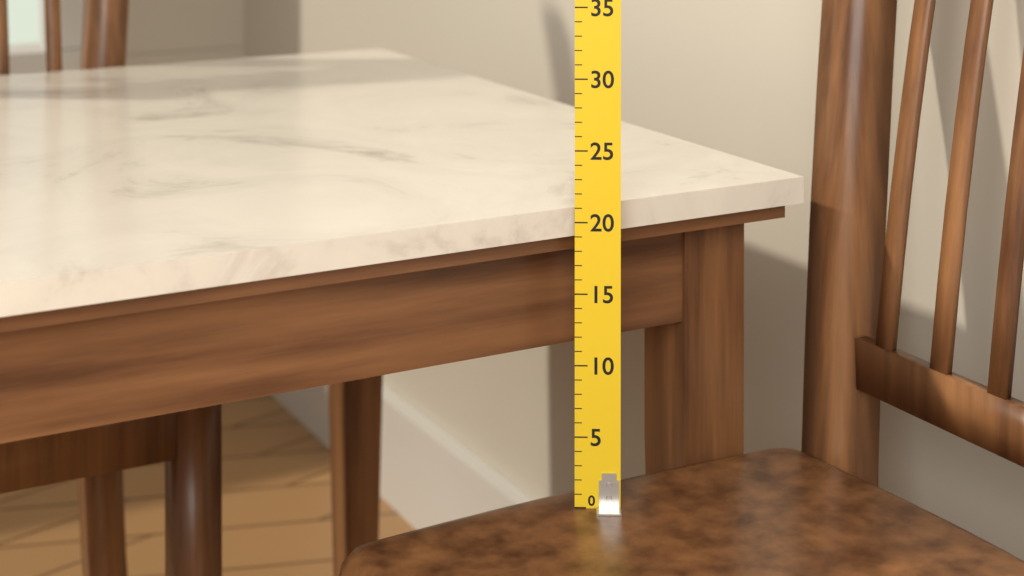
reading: 21 (no unit)
